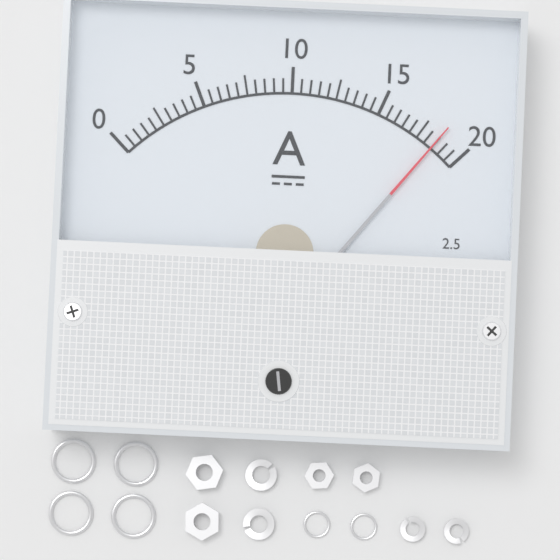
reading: 18.5 A
